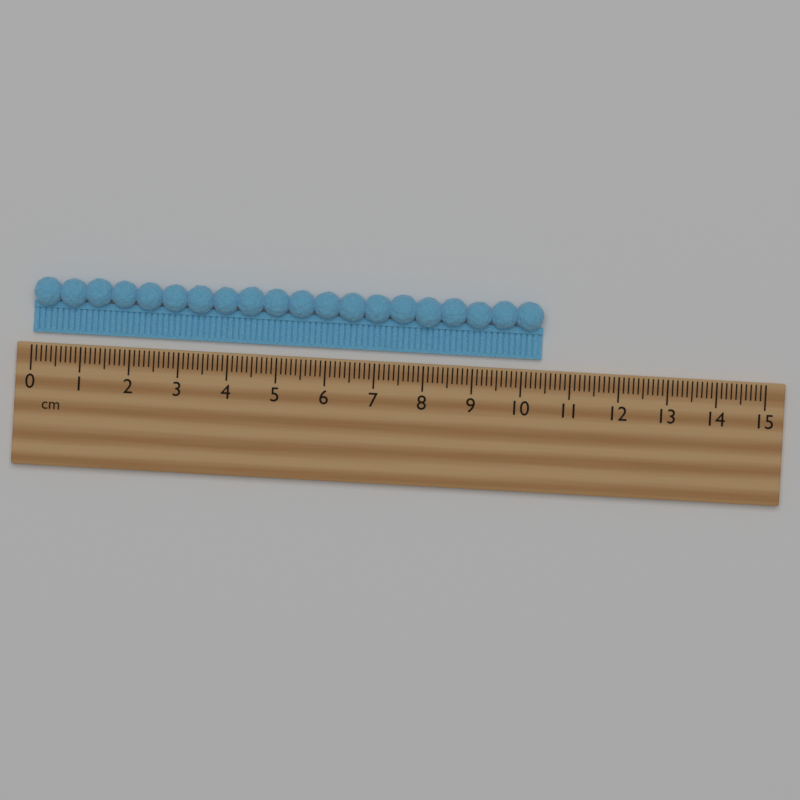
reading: 10.4 cm
